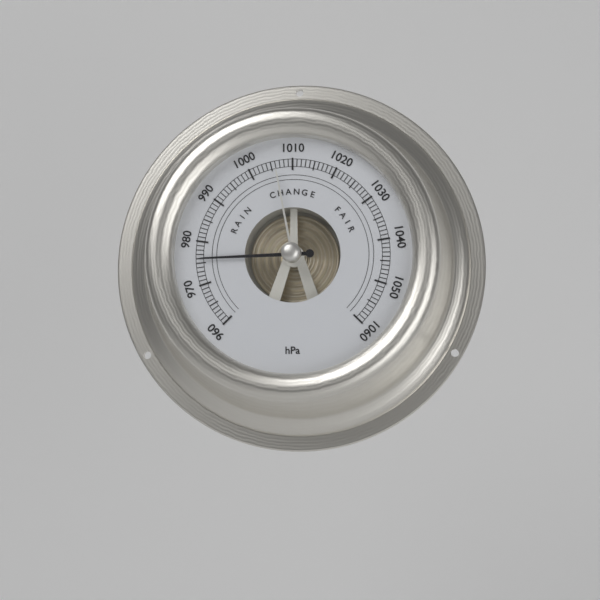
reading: 976 hPa
